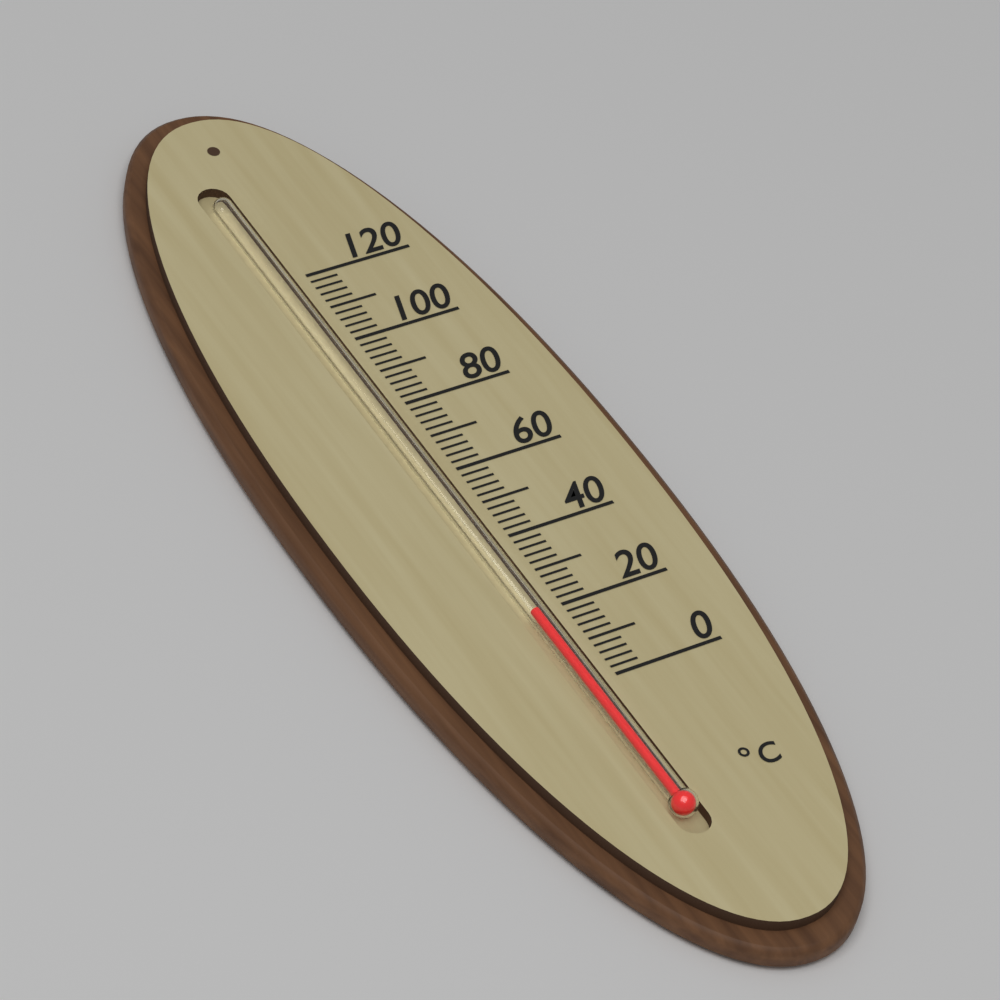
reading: 20 °C
